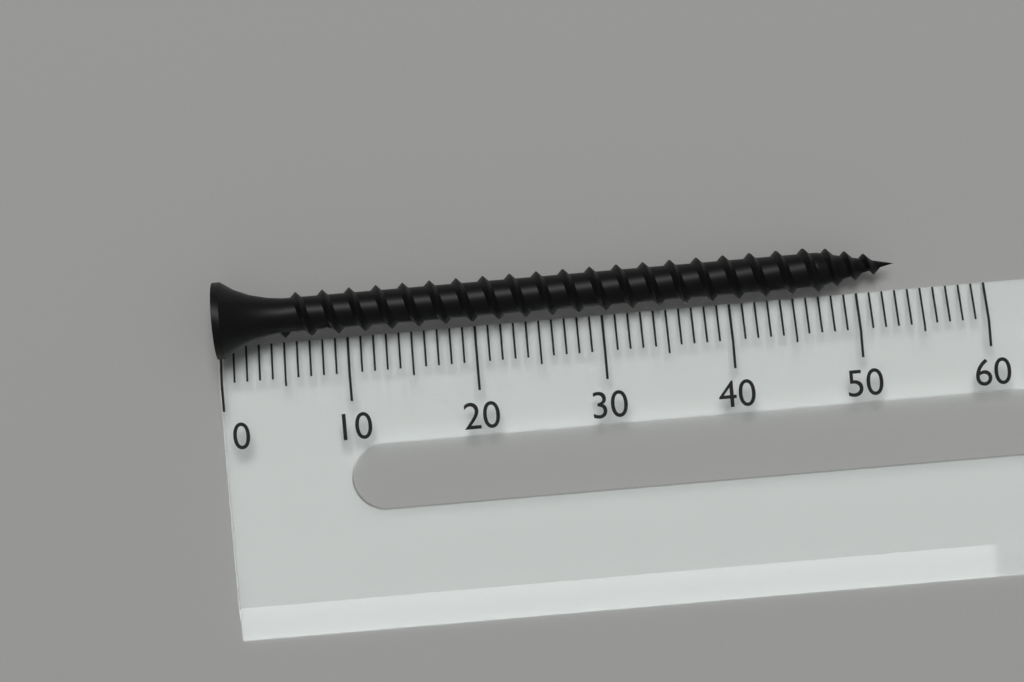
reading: 53 (no unit)
